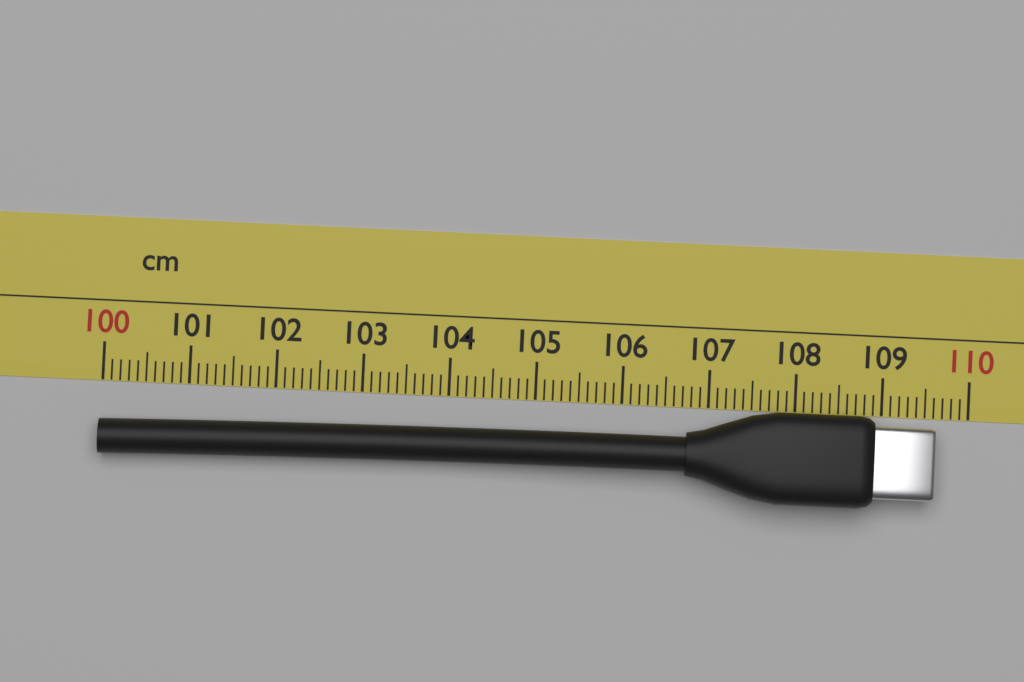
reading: 109.6 cm
